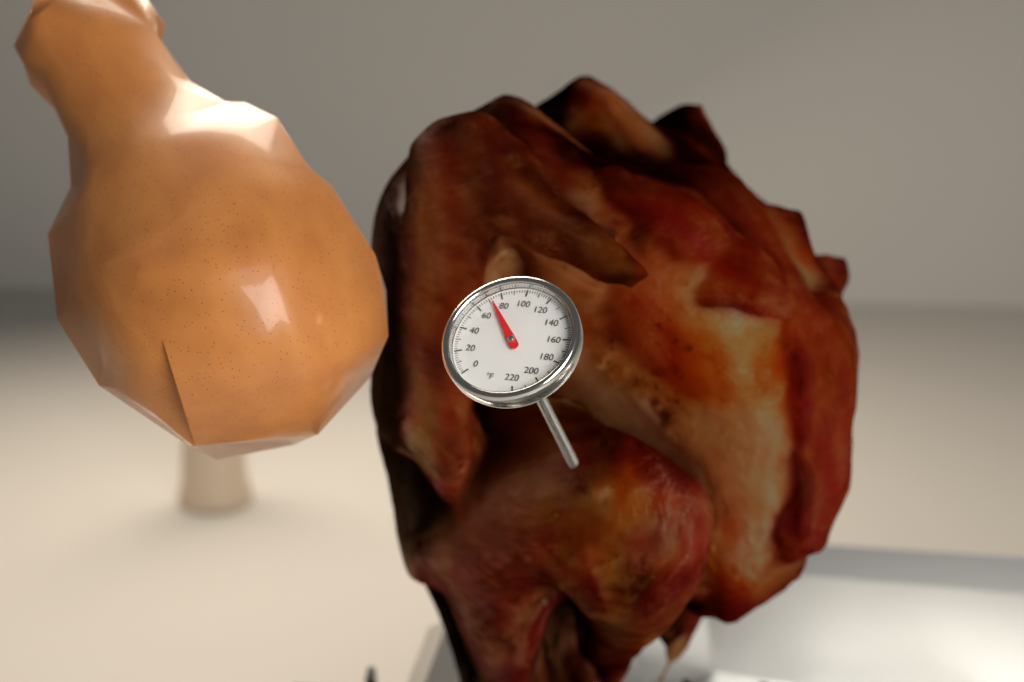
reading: 72 °F
